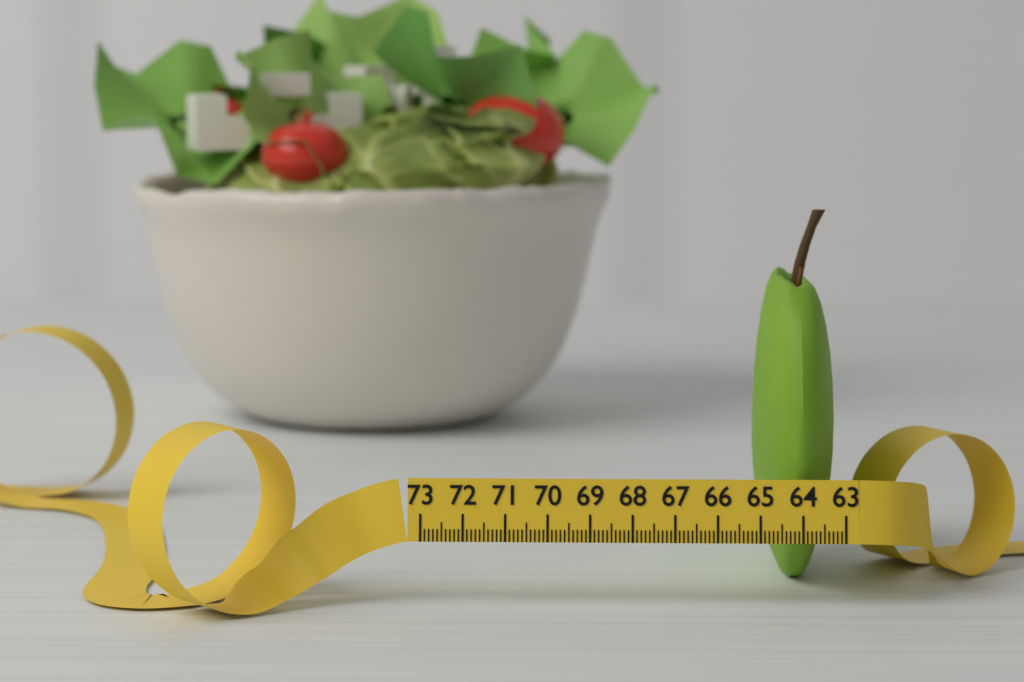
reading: 65.0 (no unit)
